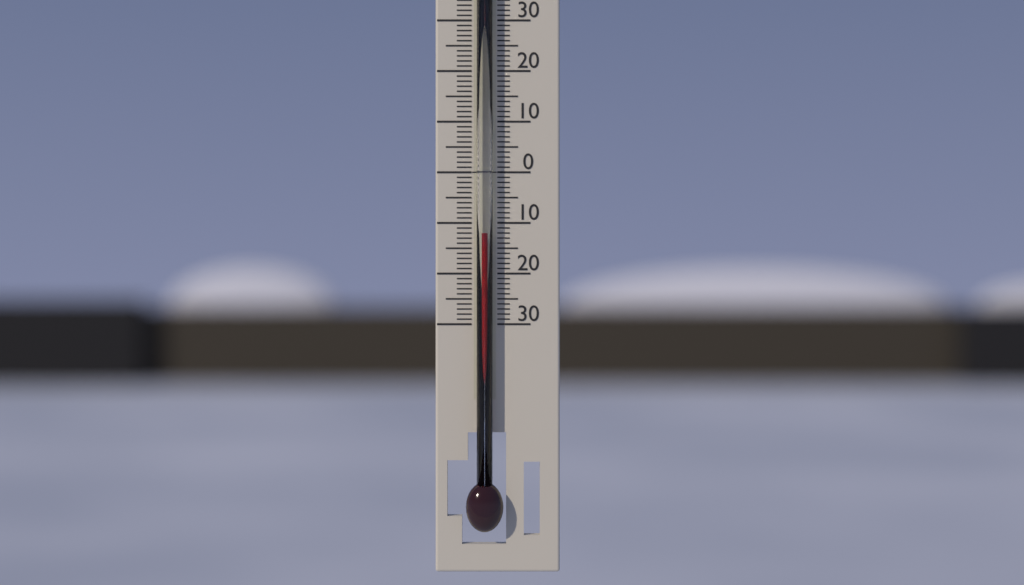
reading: -12 °C
